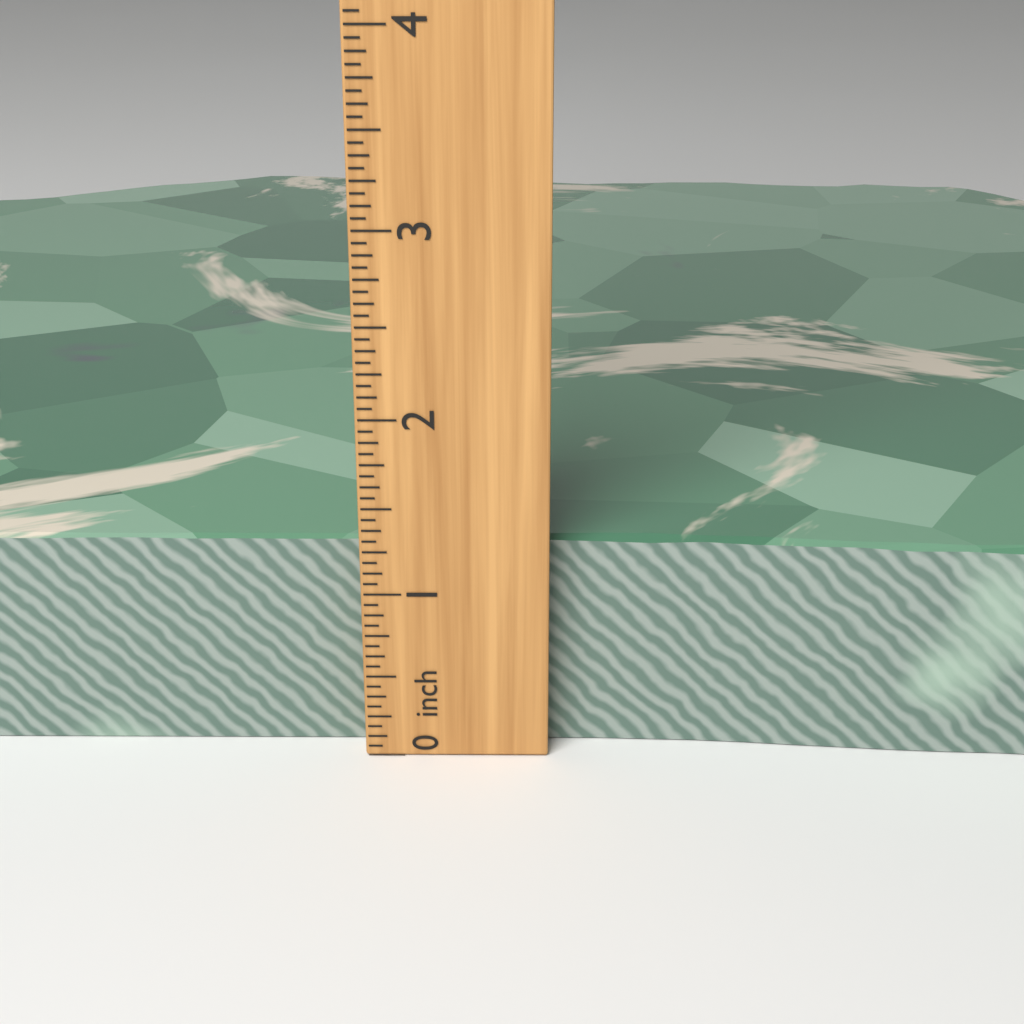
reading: 1.2500 inch
